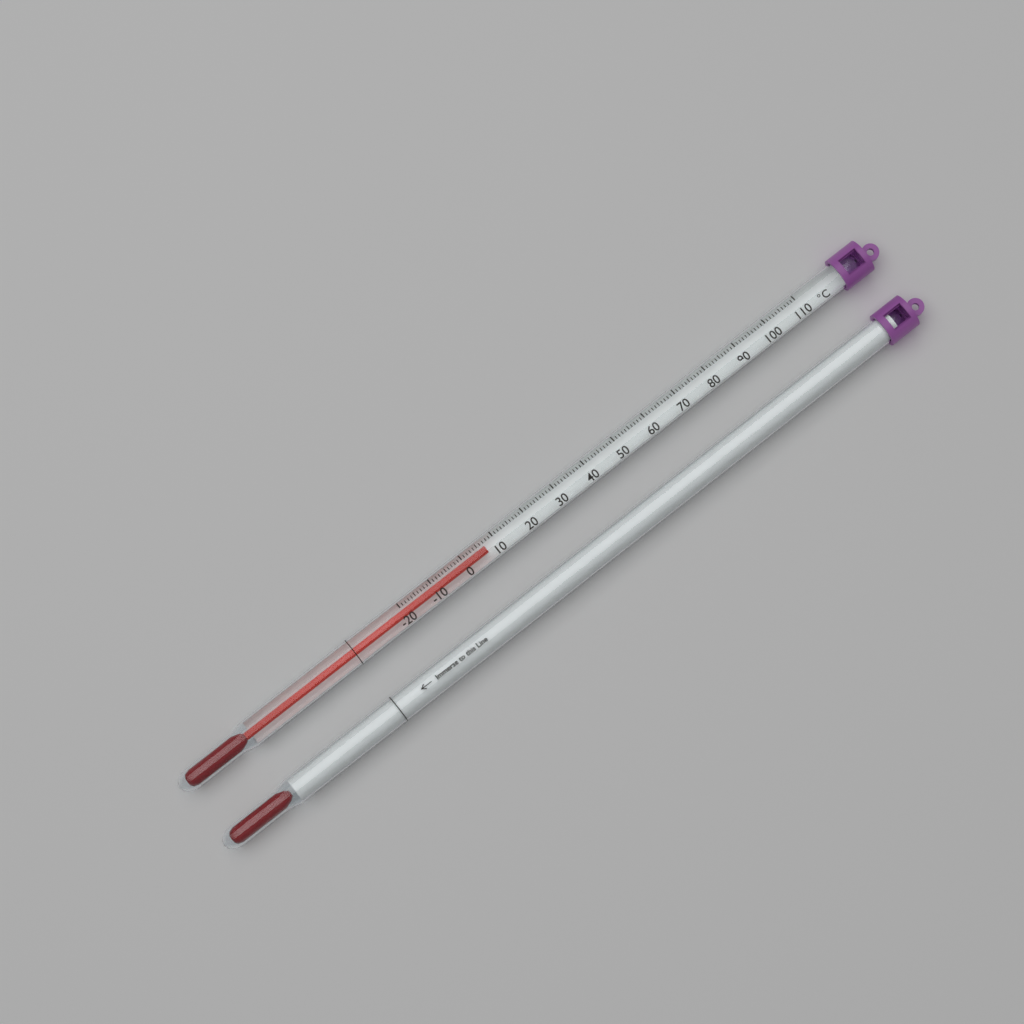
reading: 7 °C
